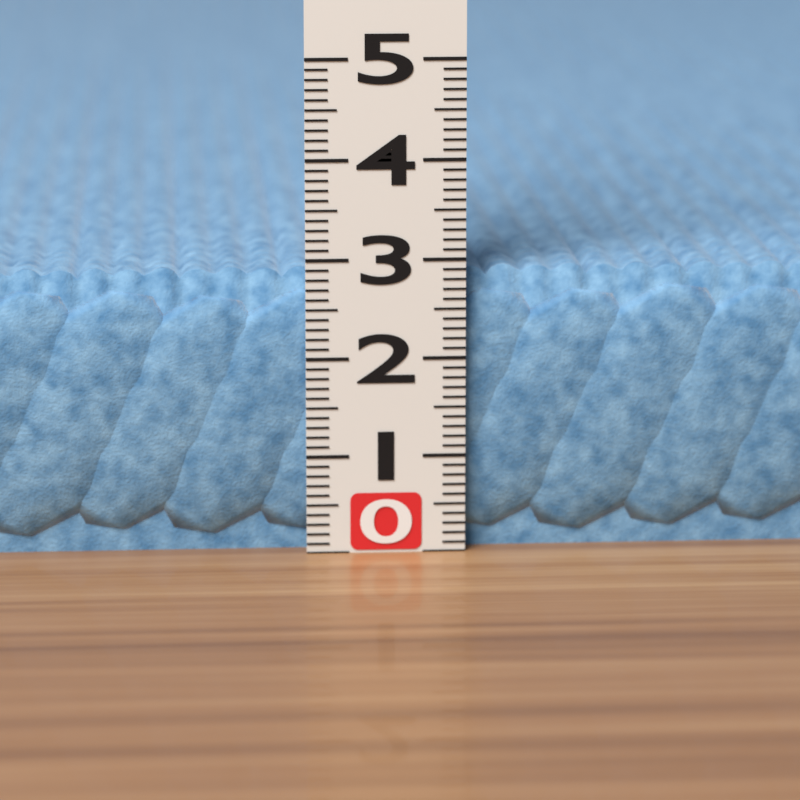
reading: 2.9 (no unit)
